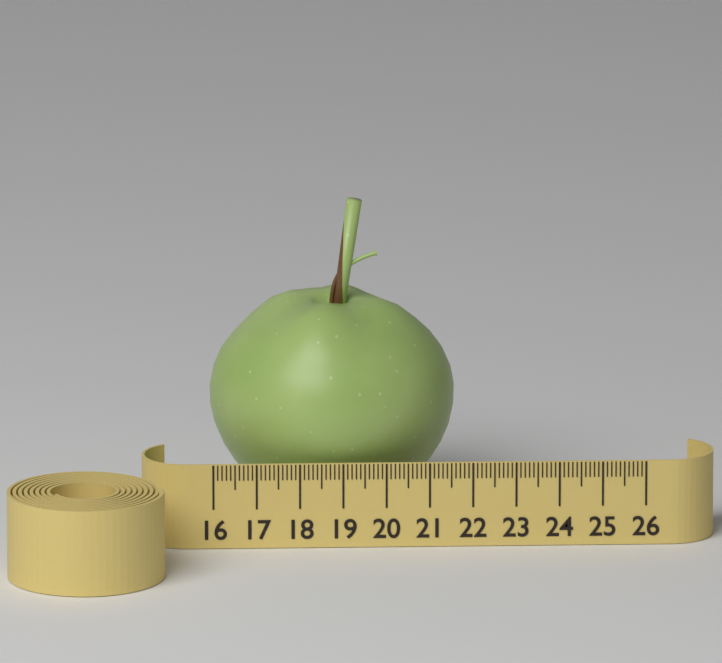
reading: 21.7 (no unit)
